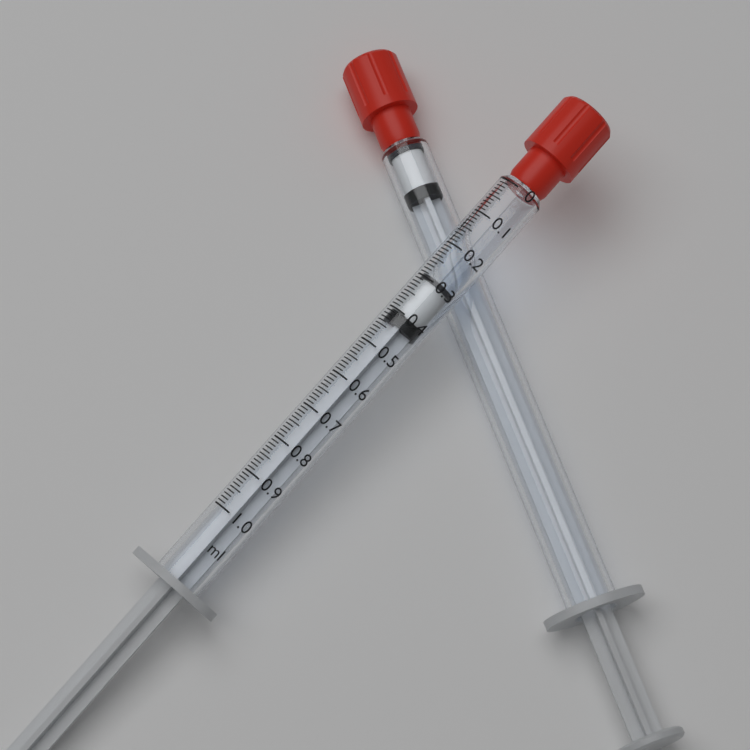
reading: 0.29 ml
